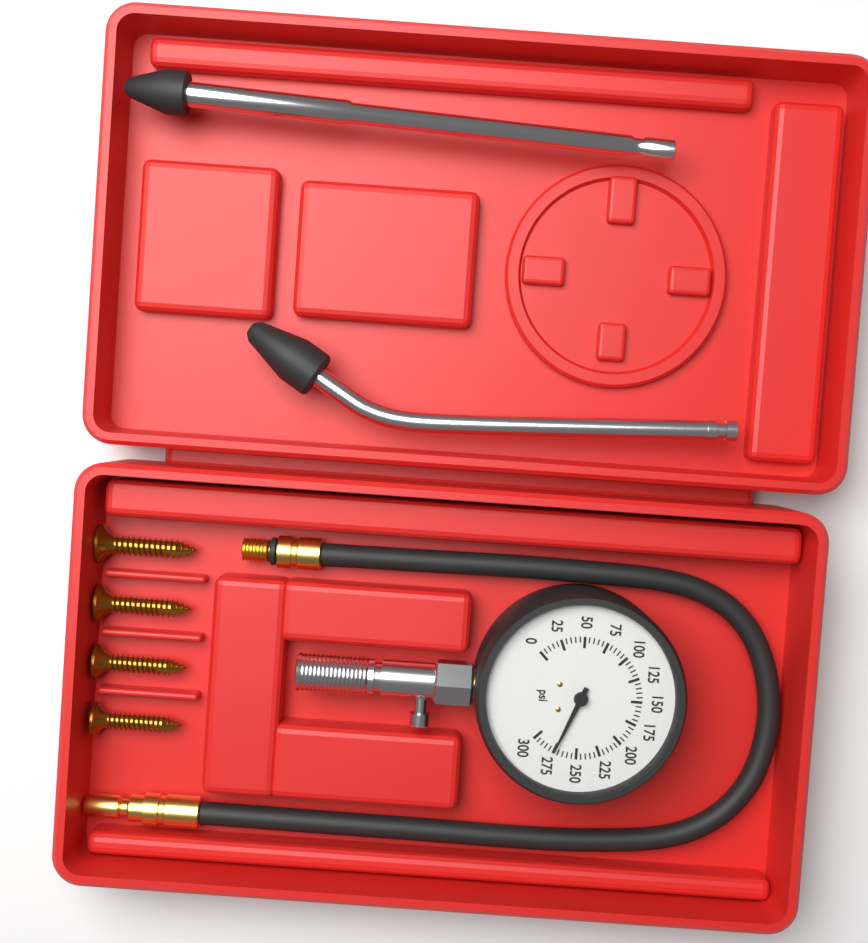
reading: 275 psi
